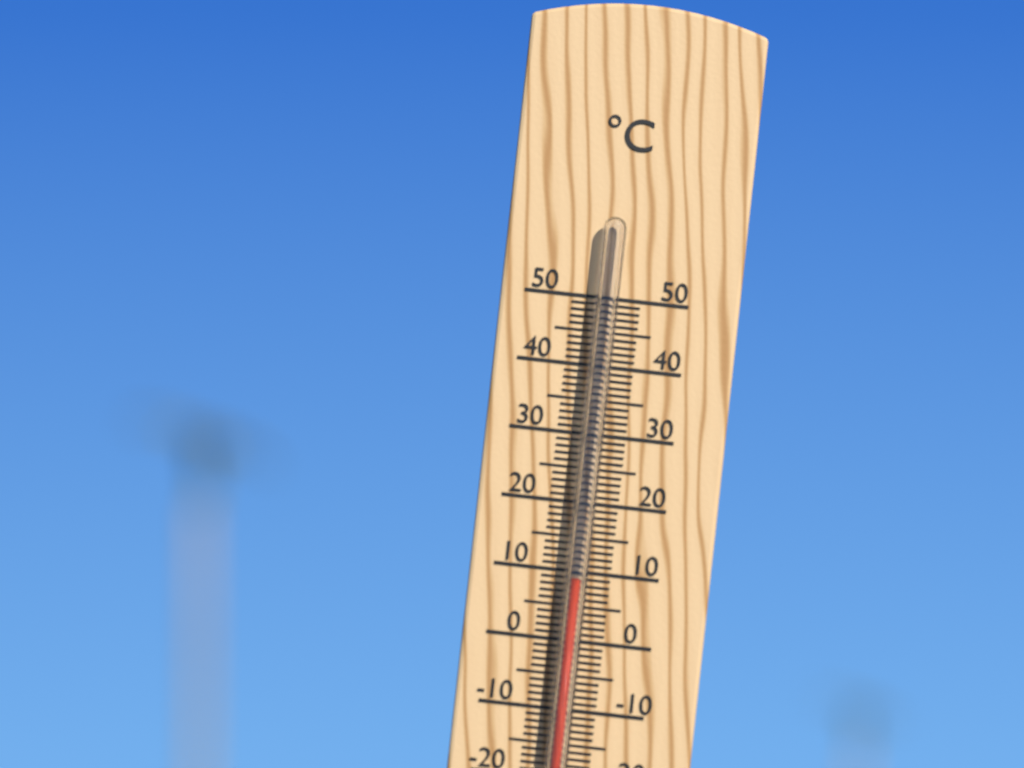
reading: 9 °C
